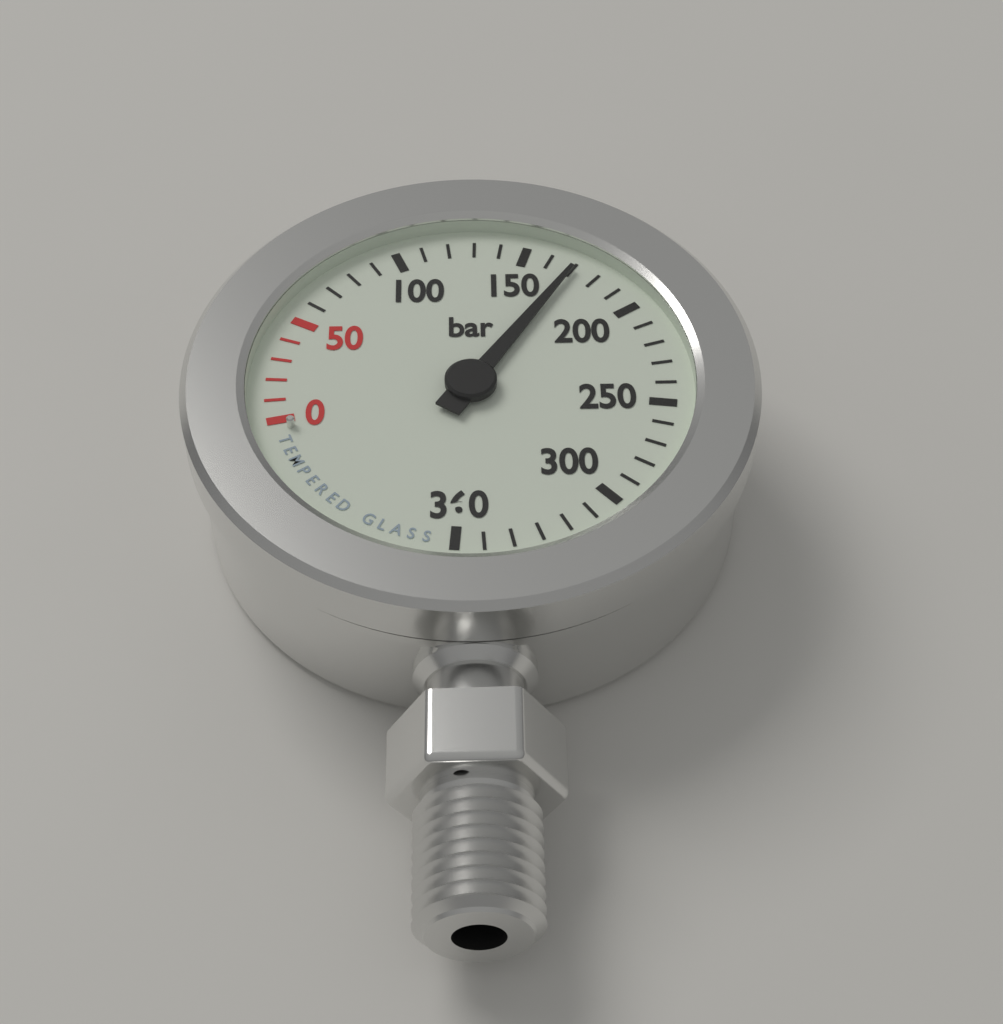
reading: 170 bar
